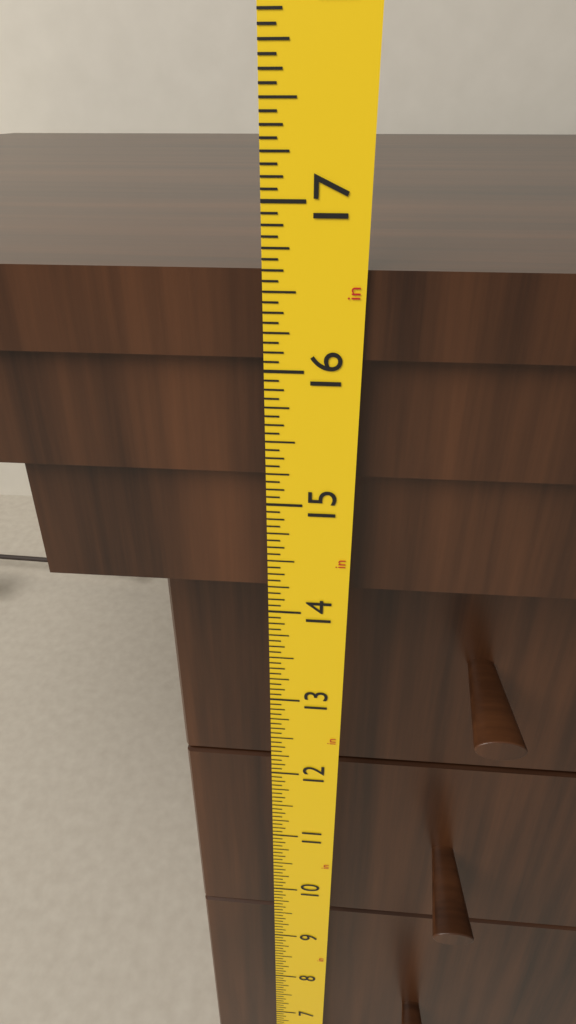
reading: 16.6250 in
